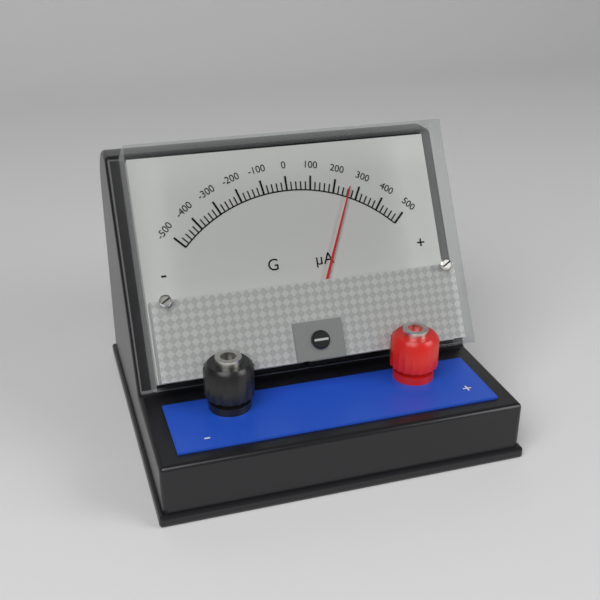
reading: 260 µA
